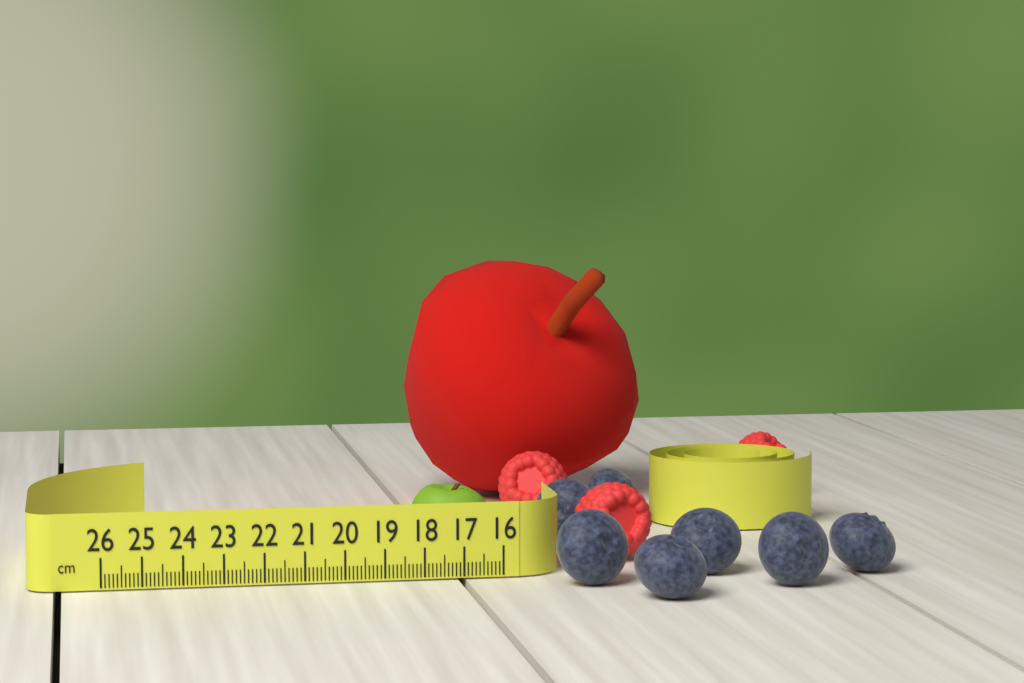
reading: 18.3 cm
